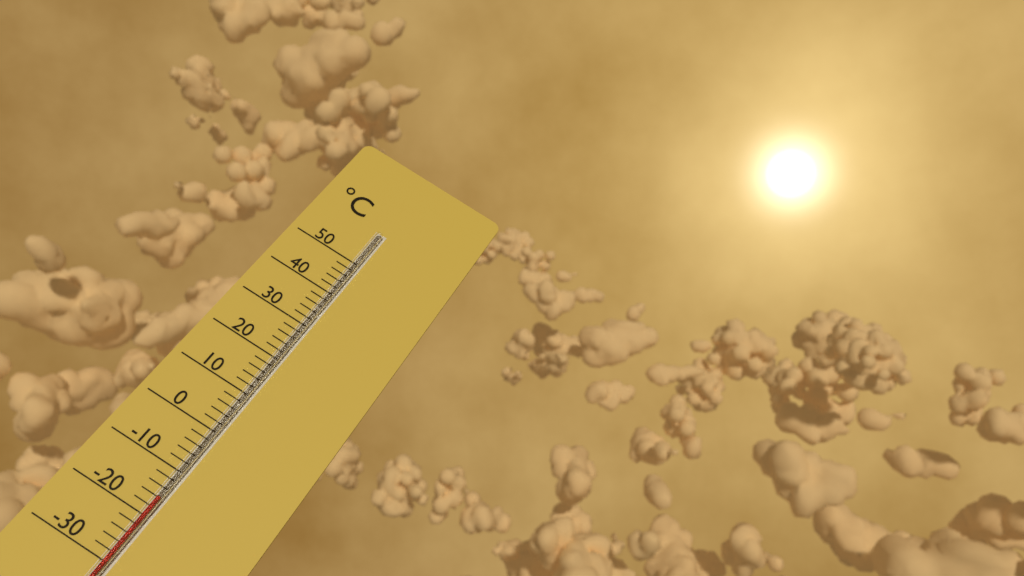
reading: -16 °C
